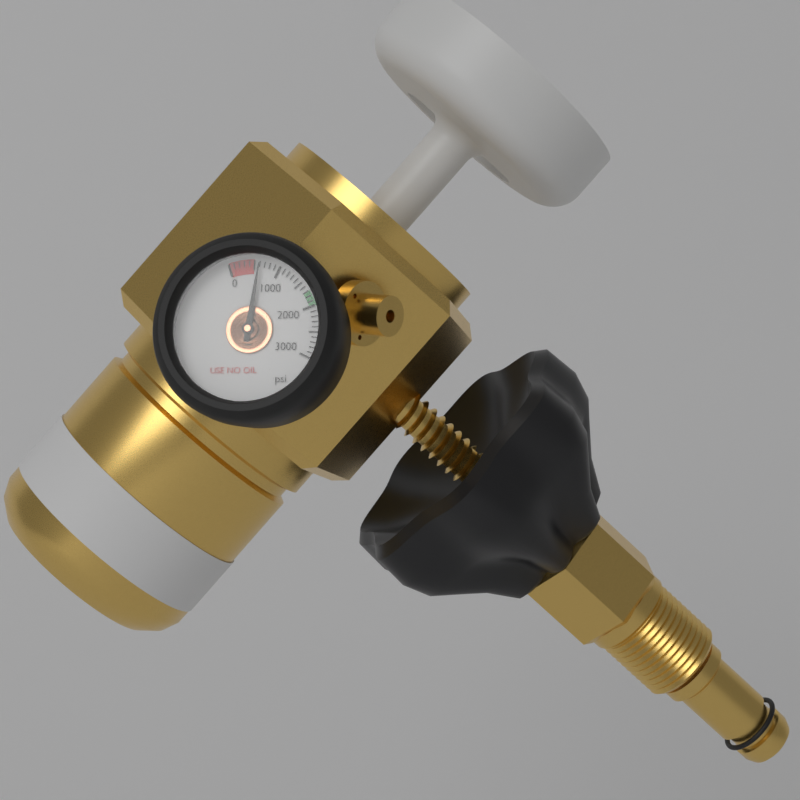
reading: 600 psi
